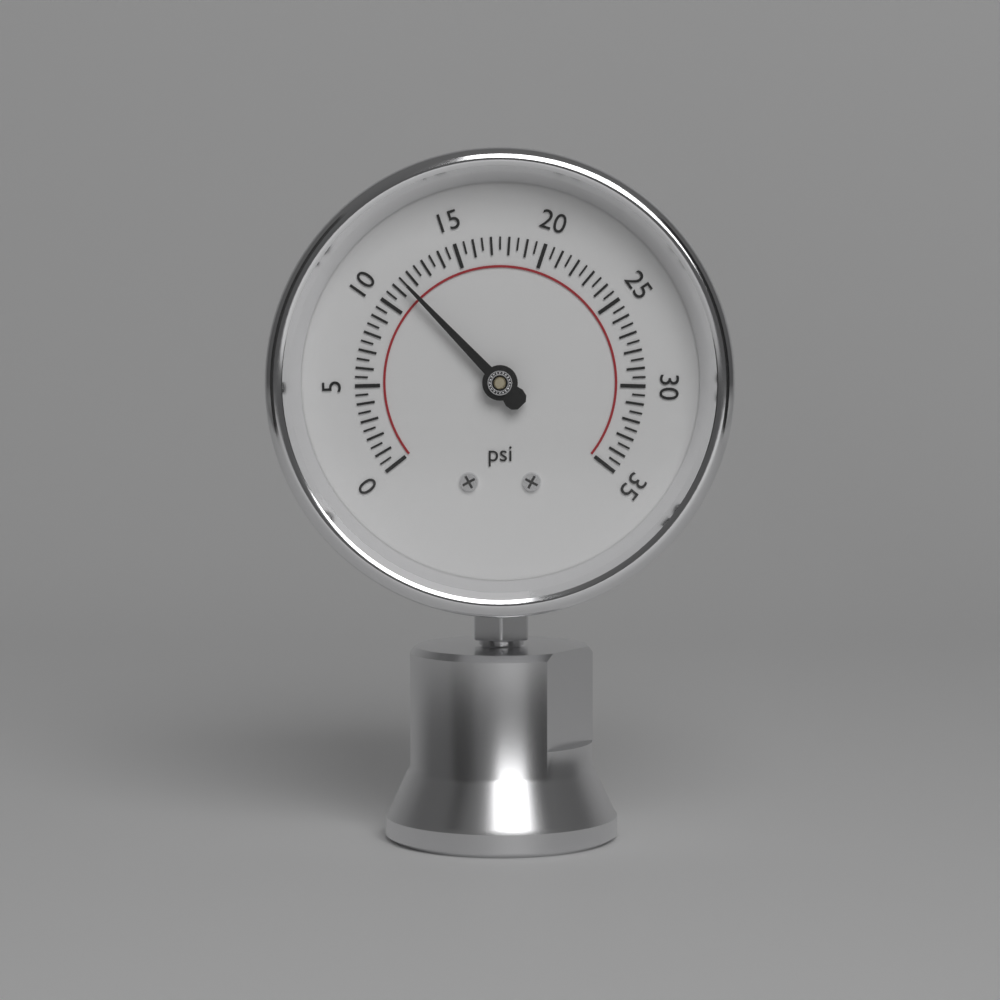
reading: 11.5 psi
